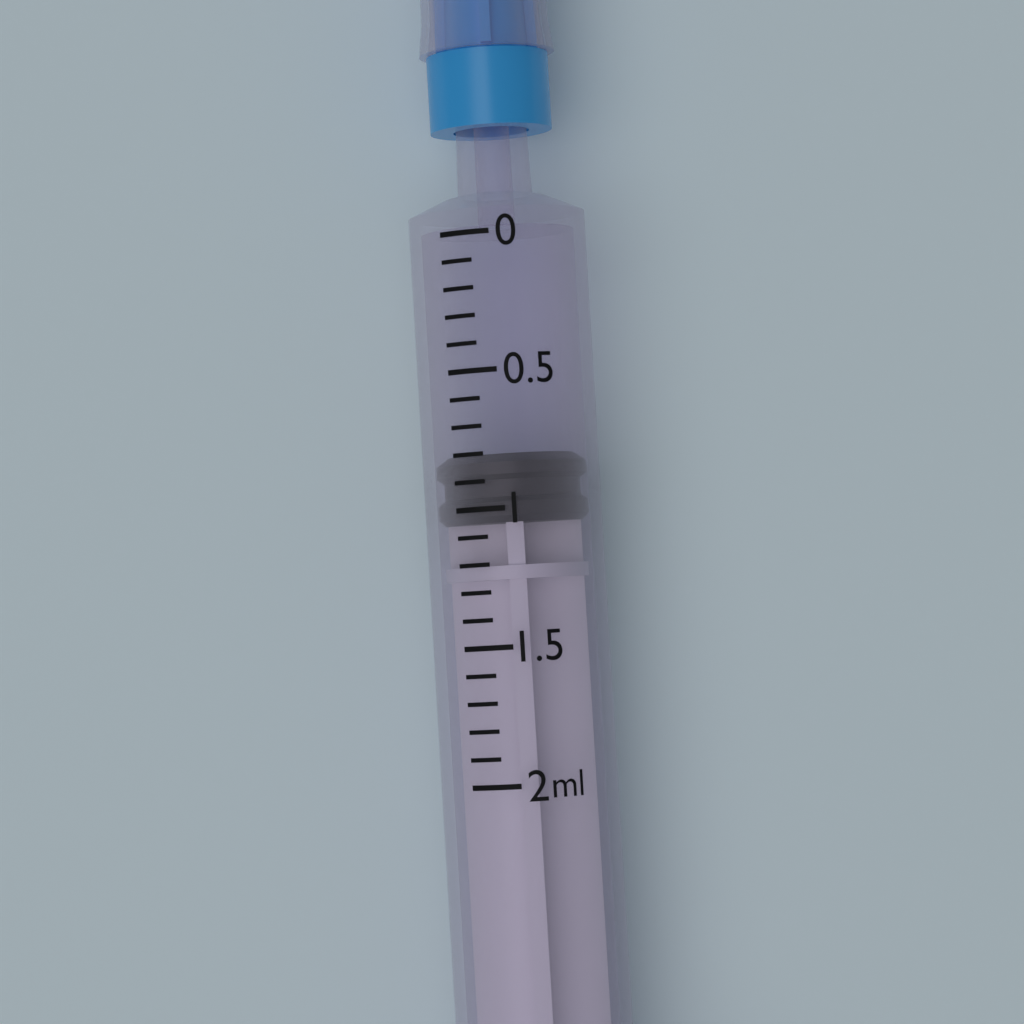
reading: 0.8 ml
